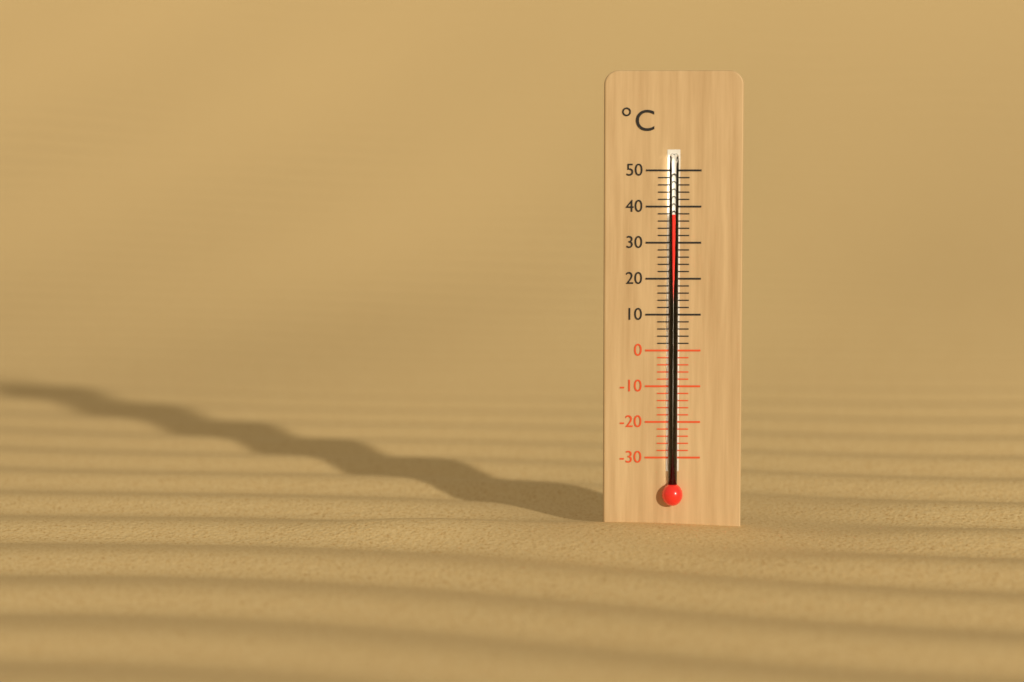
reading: 38 °C
